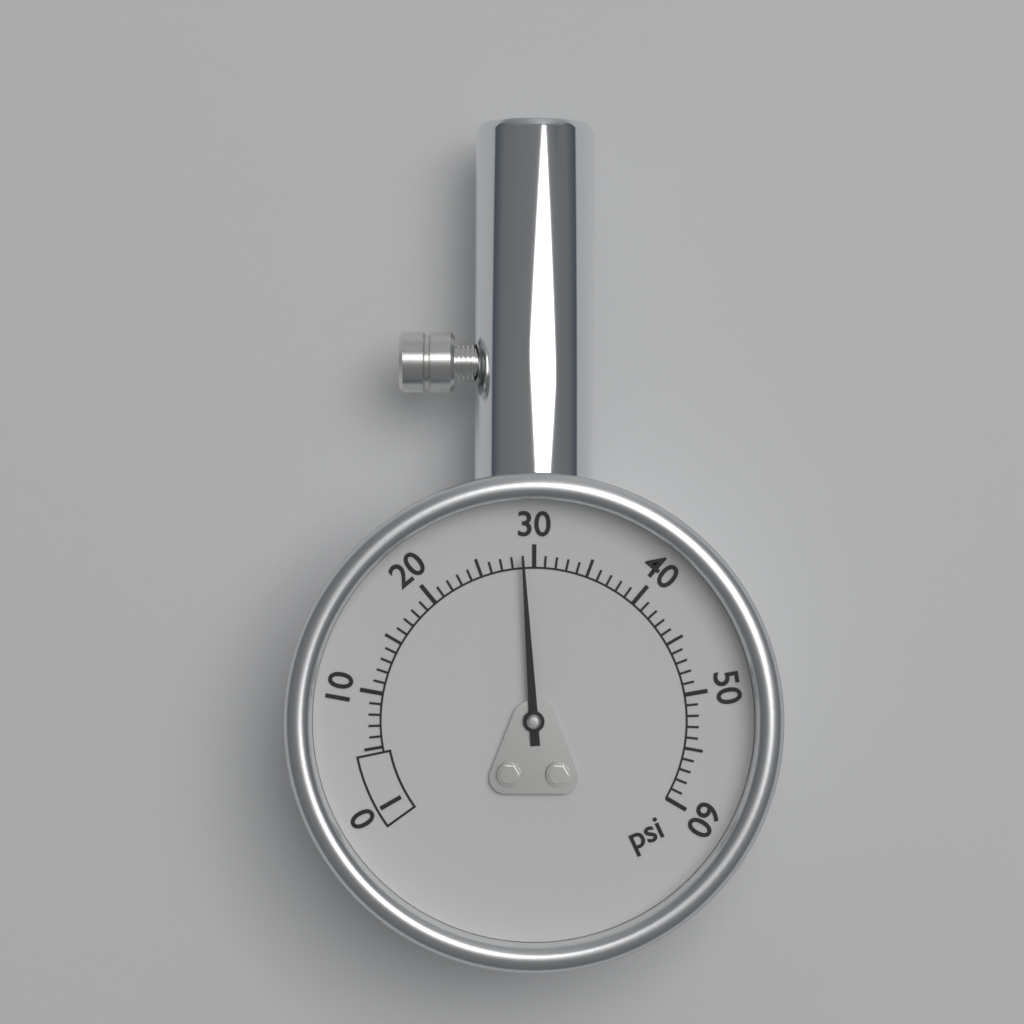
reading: 29 psi
